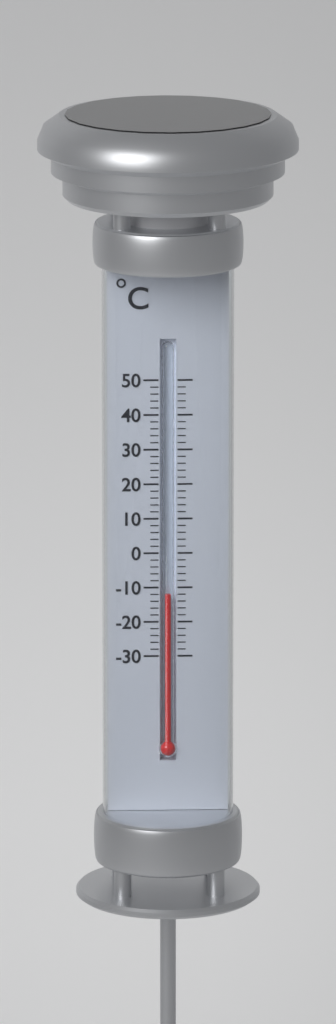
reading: -12 °C
